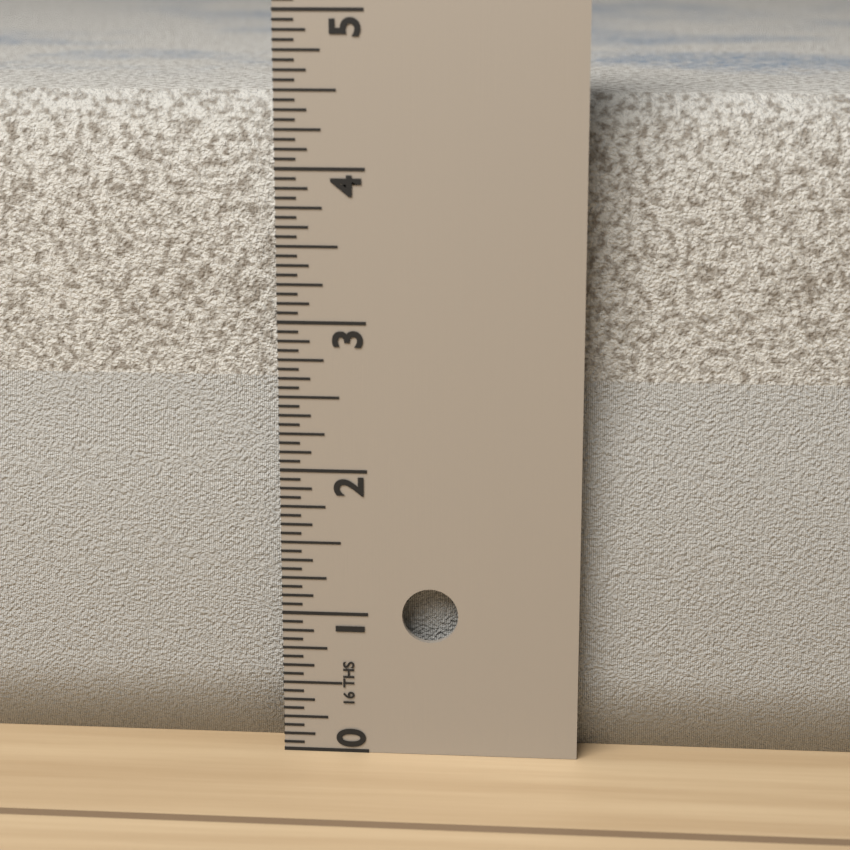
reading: 4.4375 in
